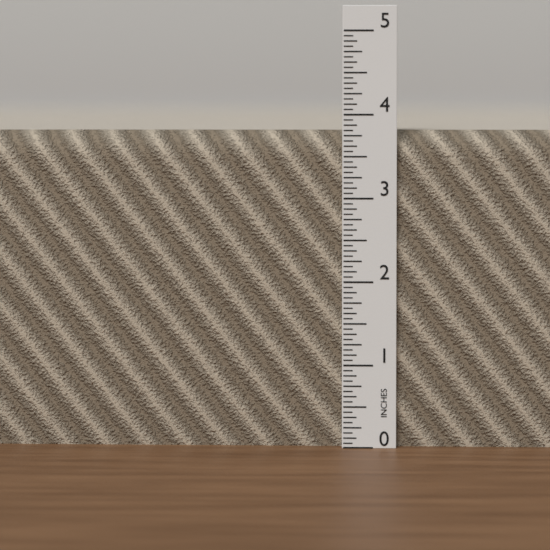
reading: 3.8125 in
